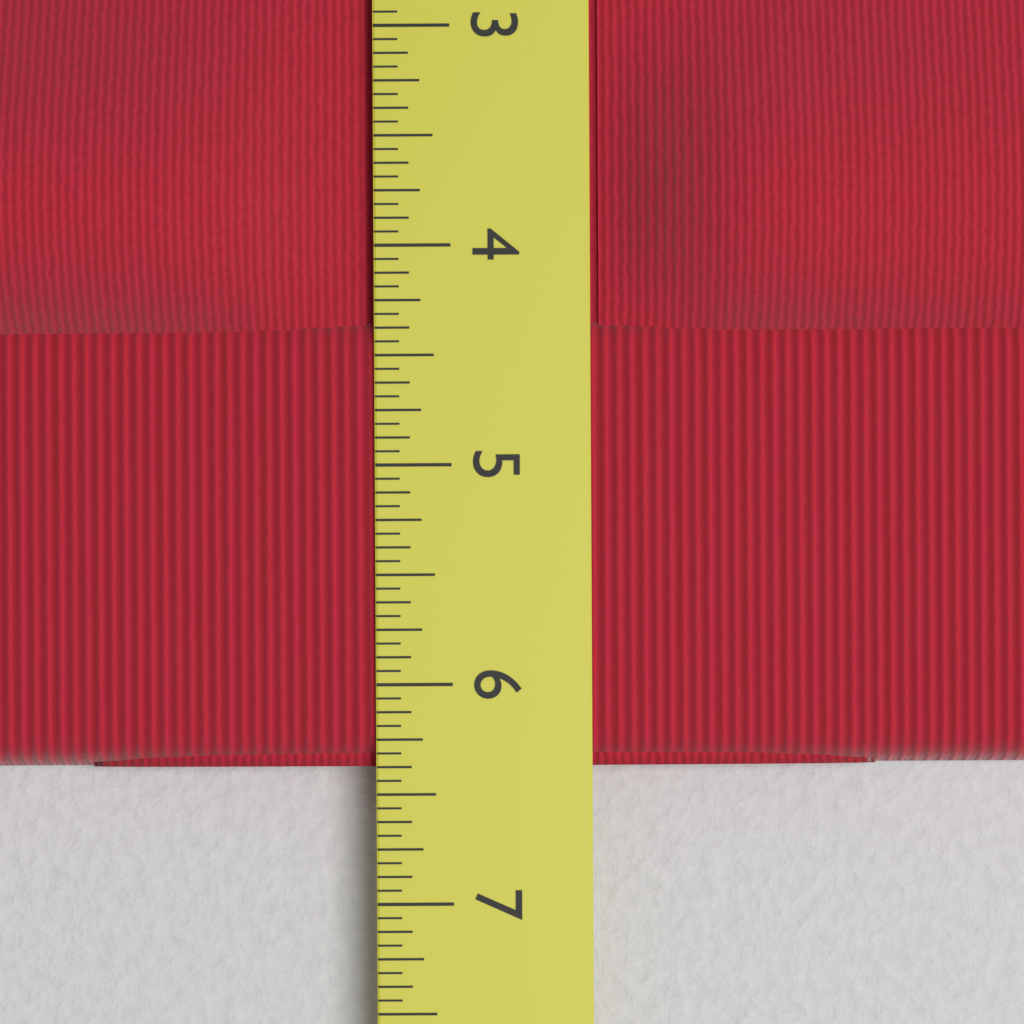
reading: 6.3750 in
